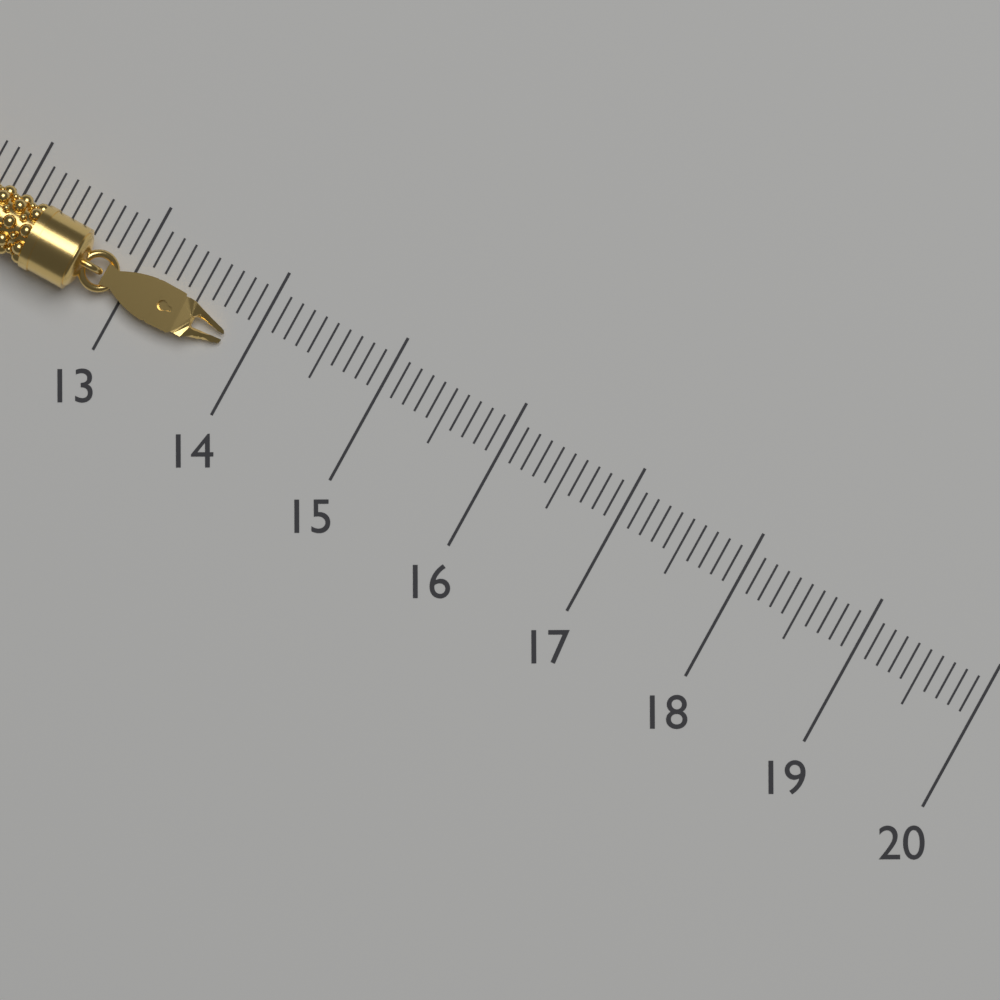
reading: 13.8 (no unit)
